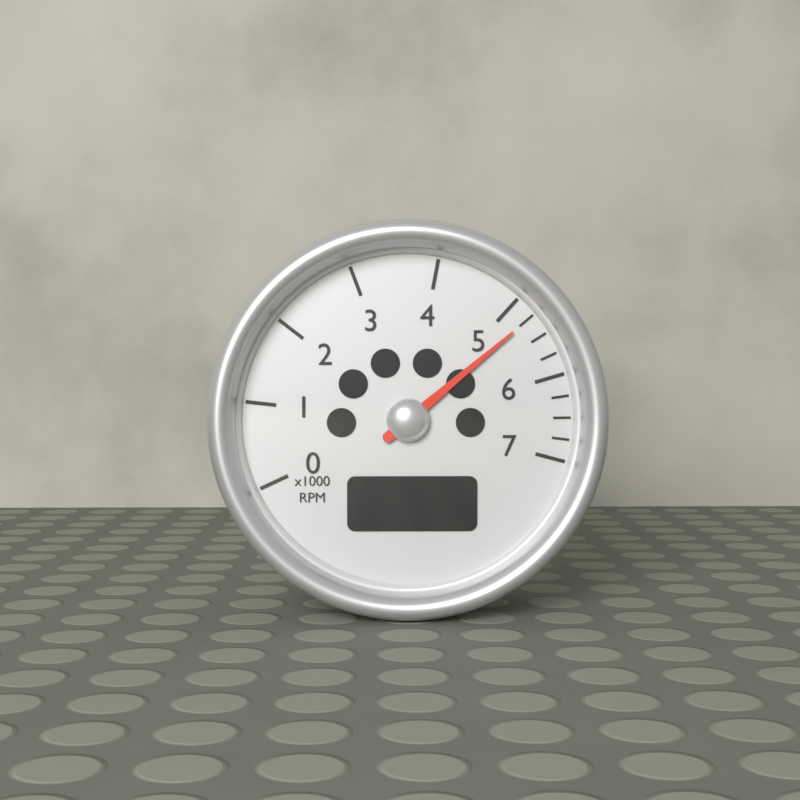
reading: 5.25 x1000 RPM
